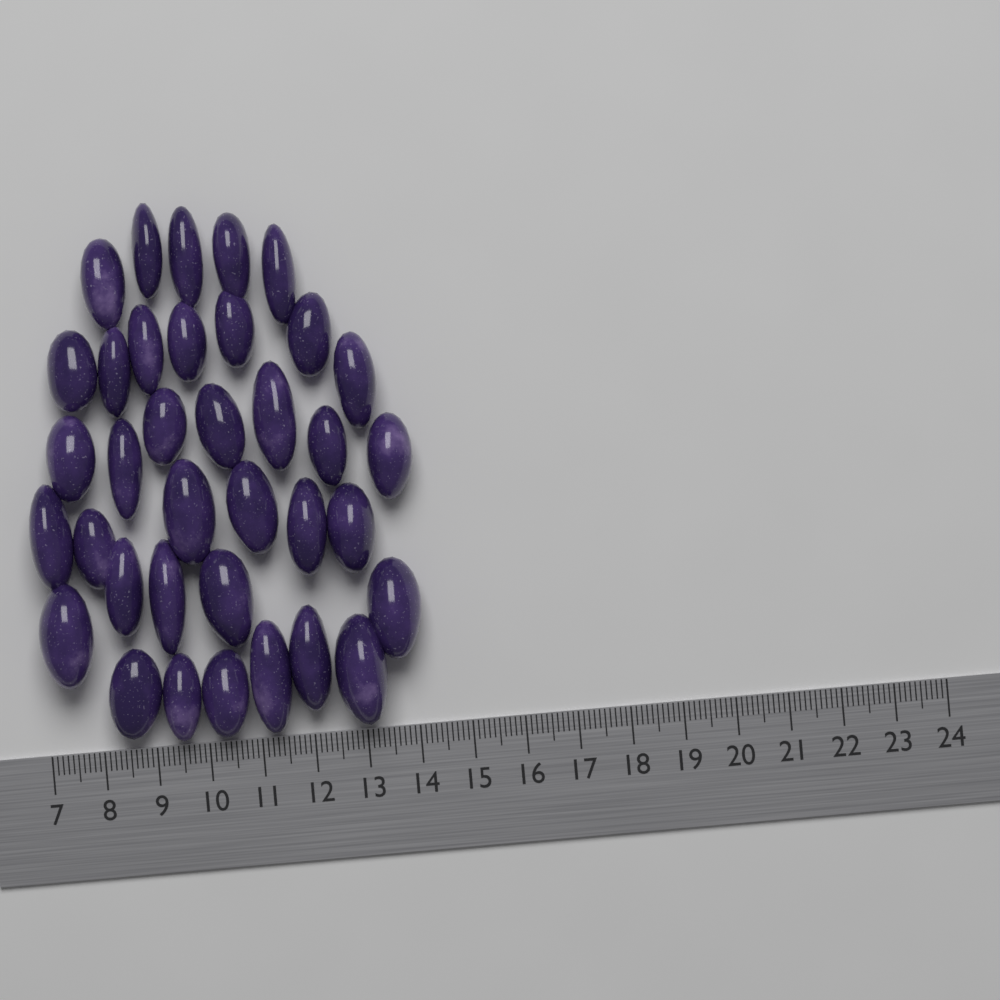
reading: 14.3 (no unit)
